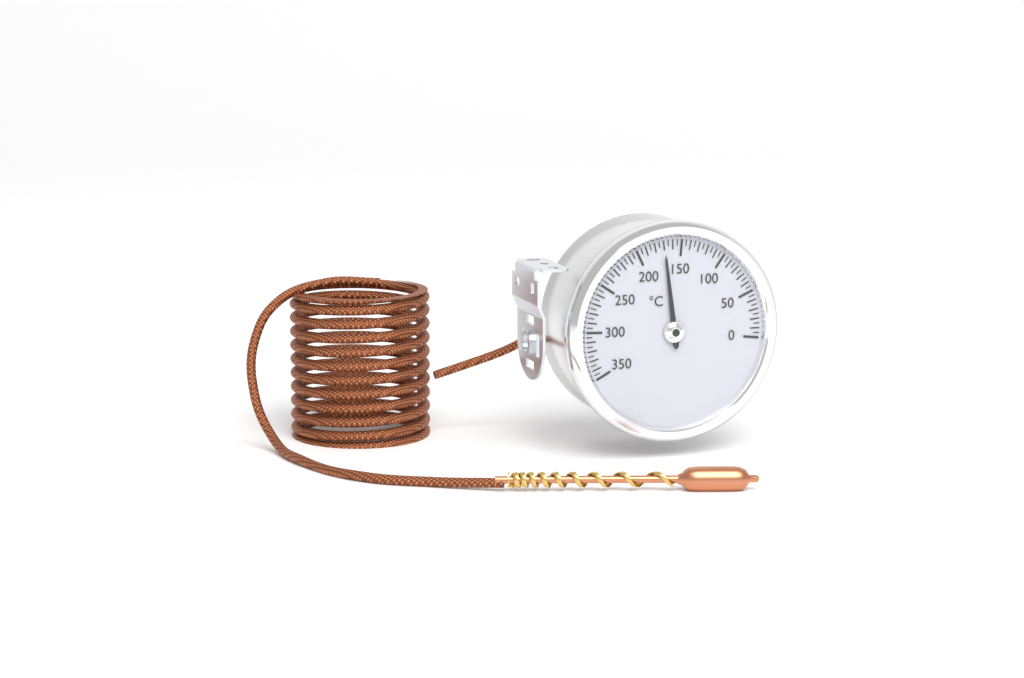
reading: 170 °C
